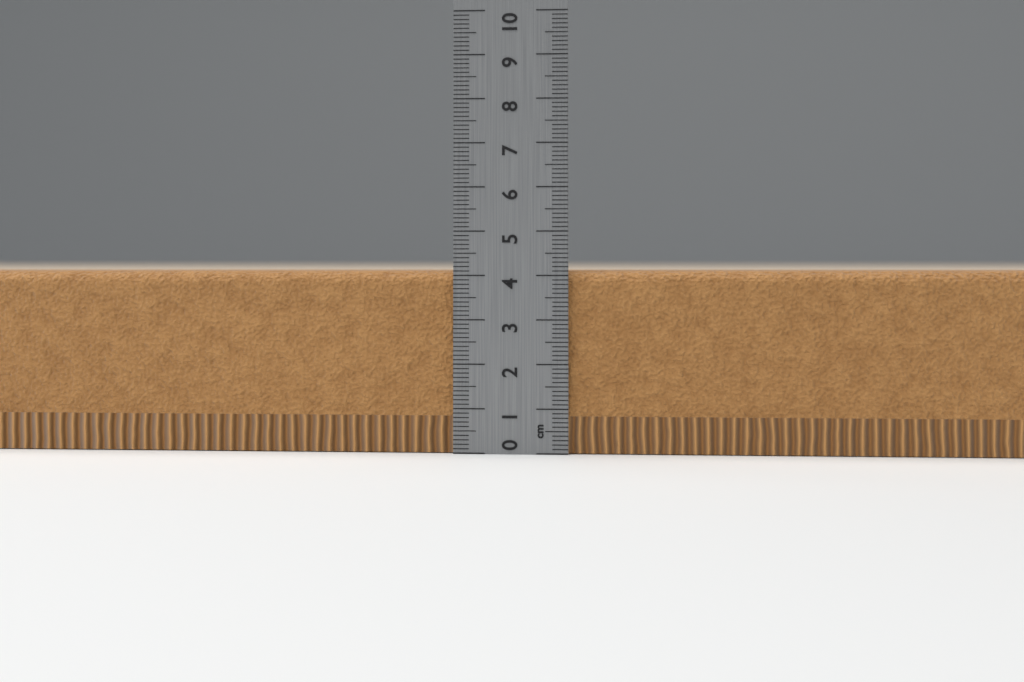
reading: 4.1 cm
